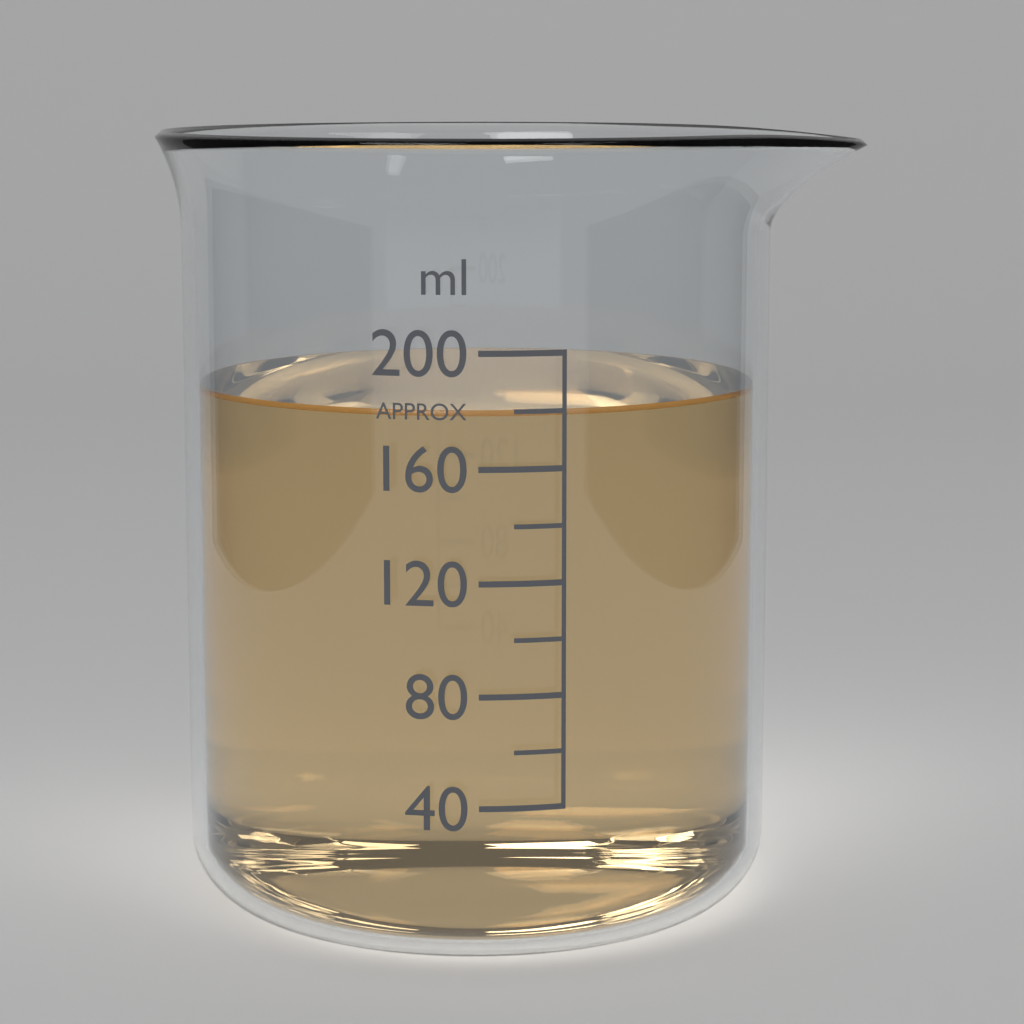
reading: 180 ml
